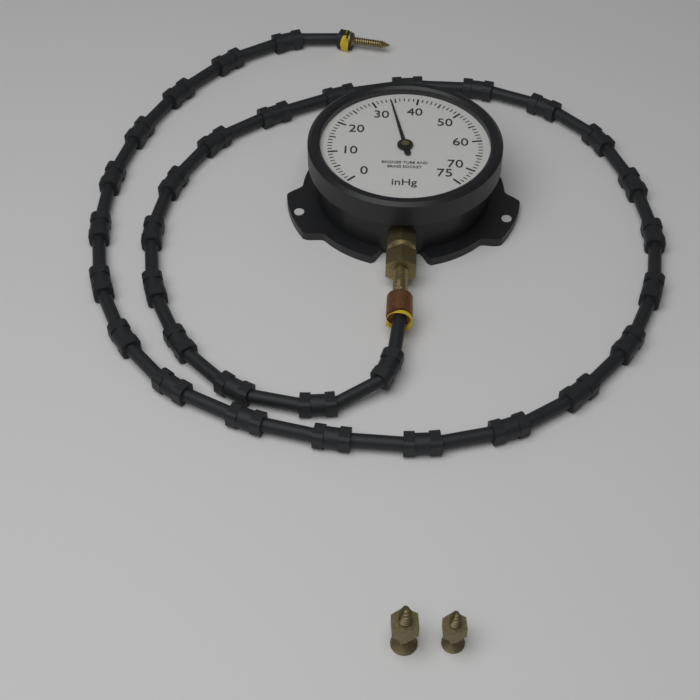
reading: 34 inHg
